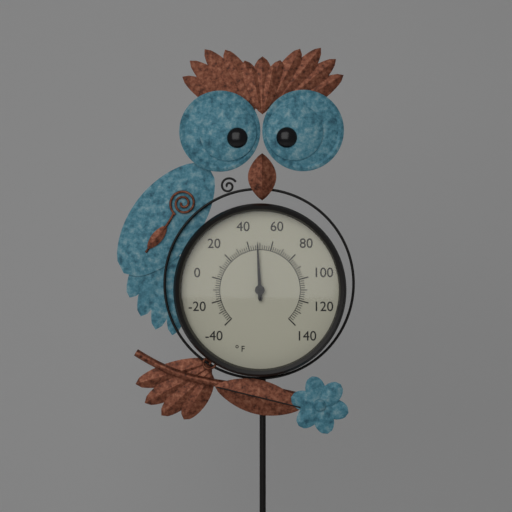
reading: 48 °F
